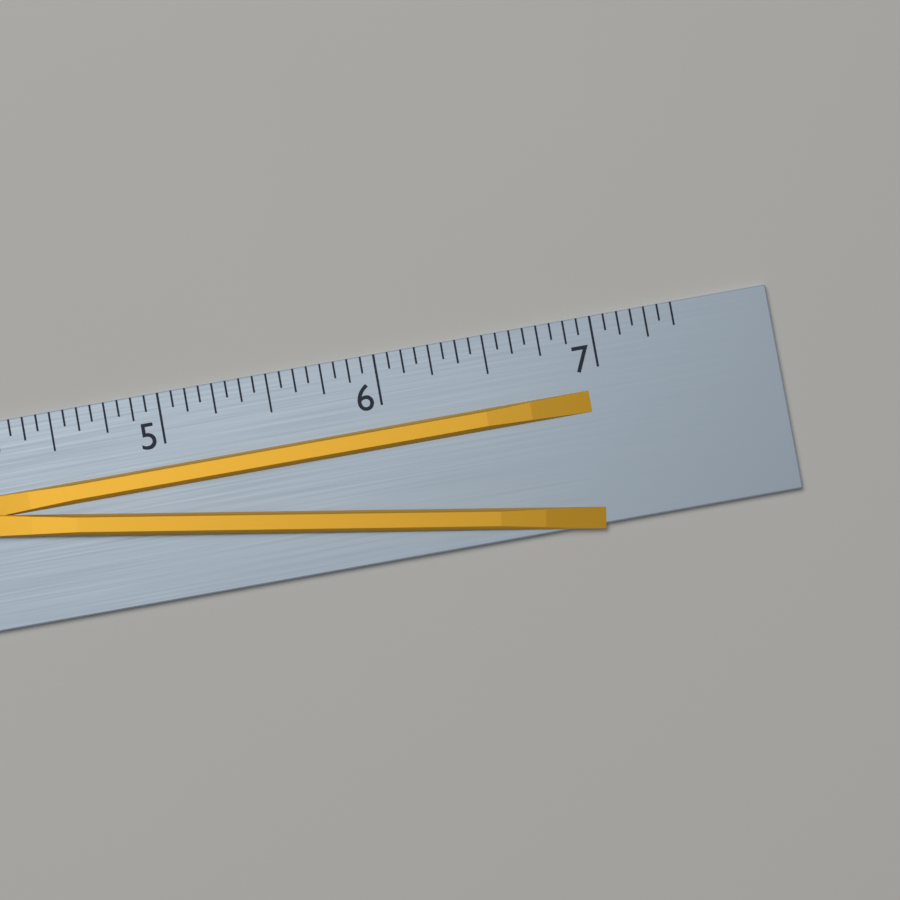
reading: 6.9375 (no unit)
